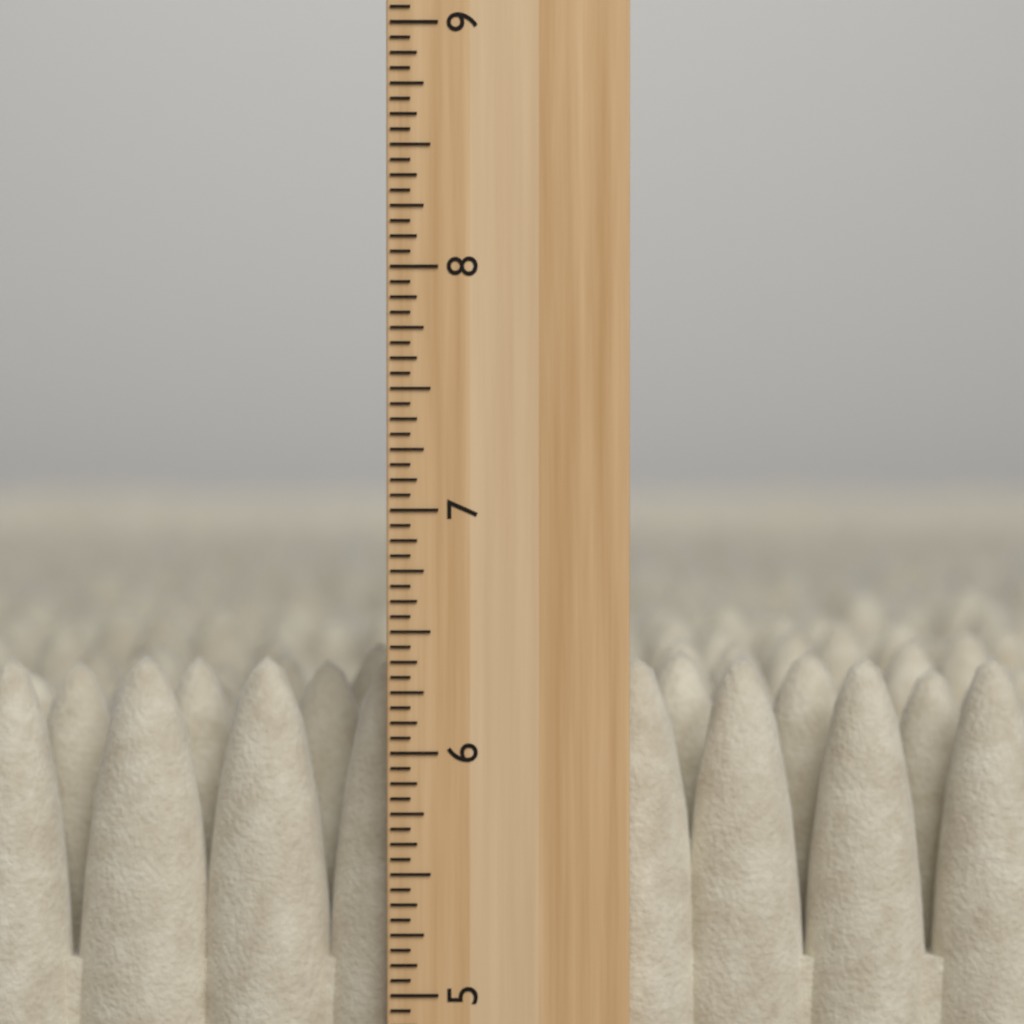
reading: 6.3750 inch
